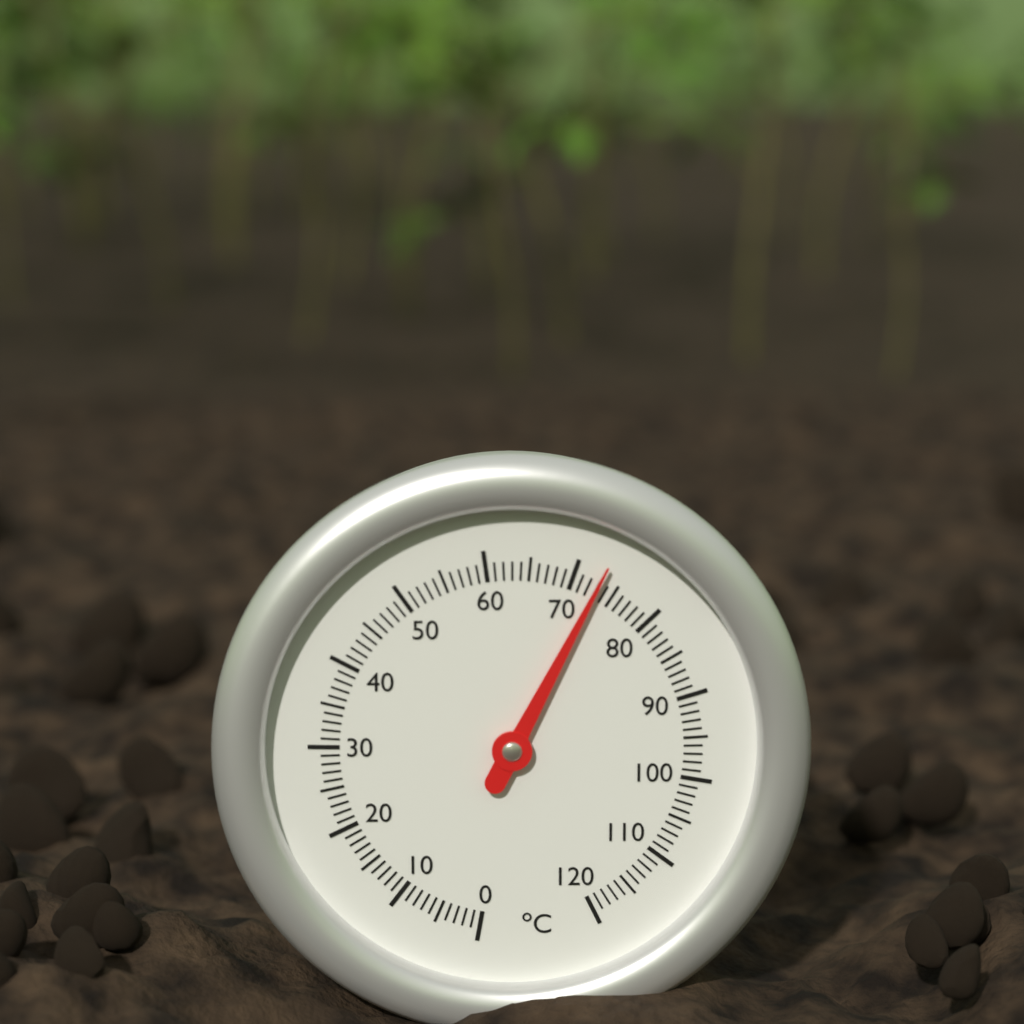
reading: 73 °C
